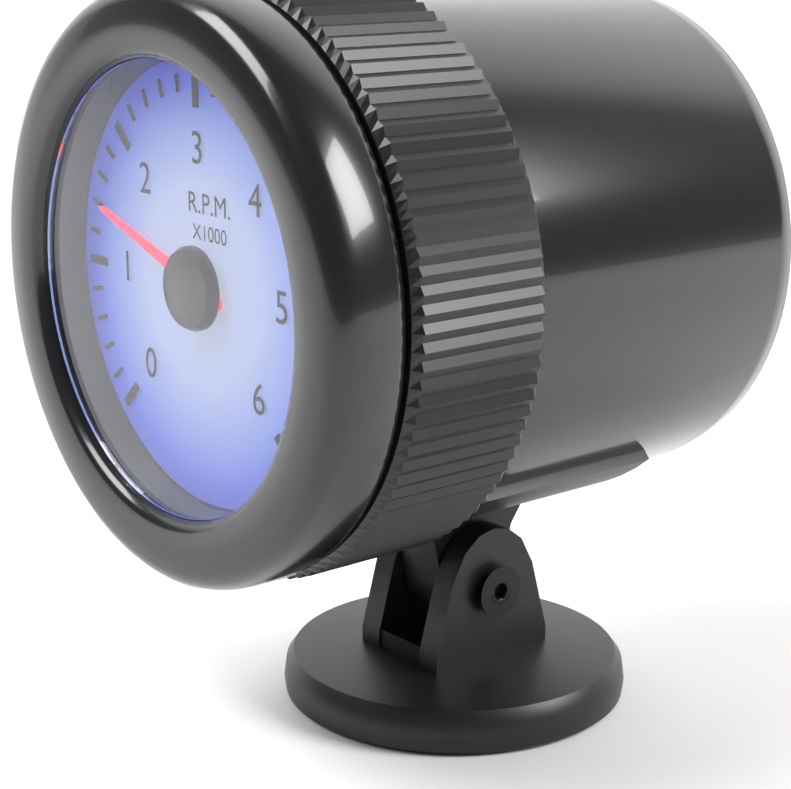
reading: 1.4 RPM x1000
